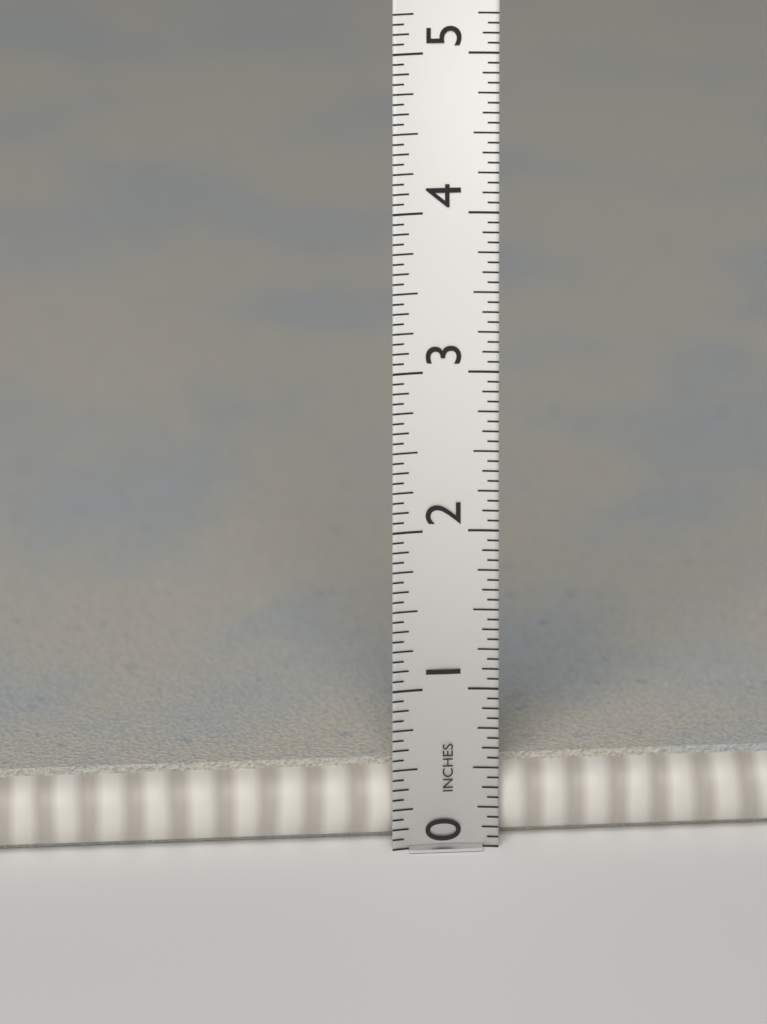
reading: 0.5000 in
